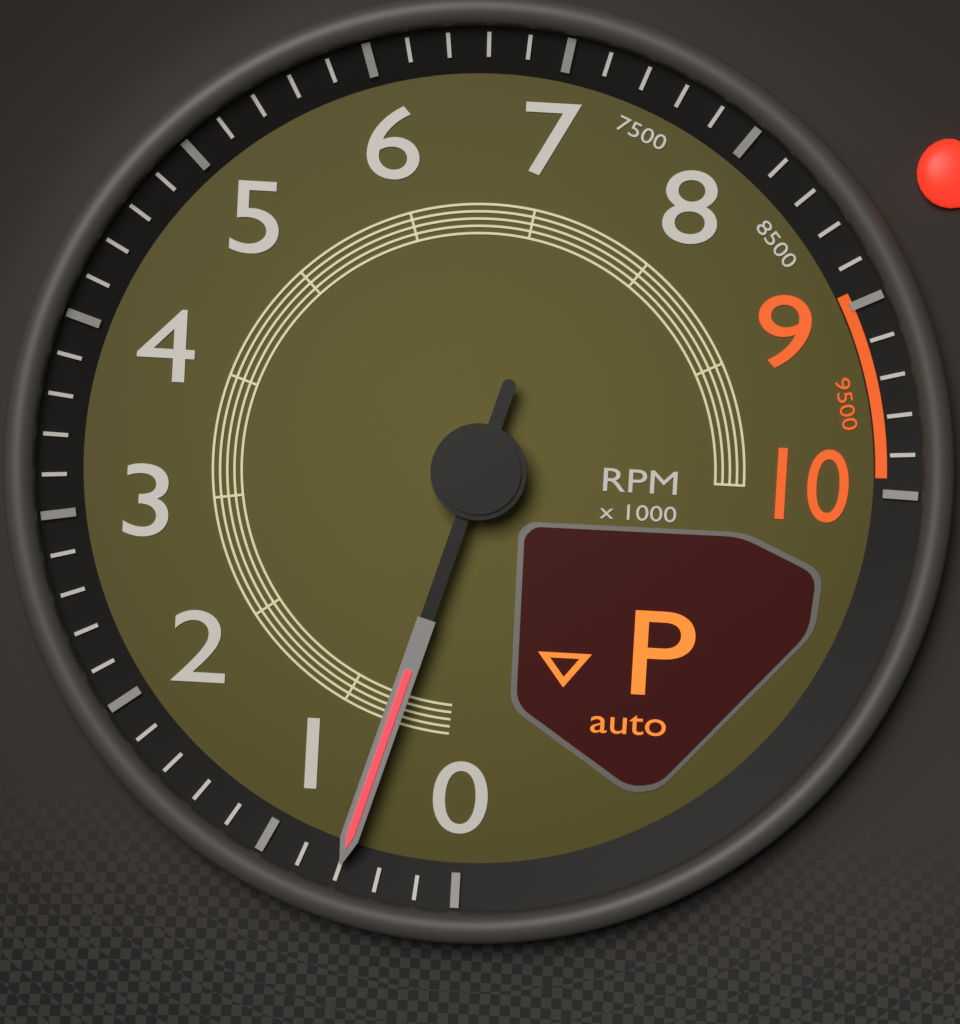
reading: 600 RPM
